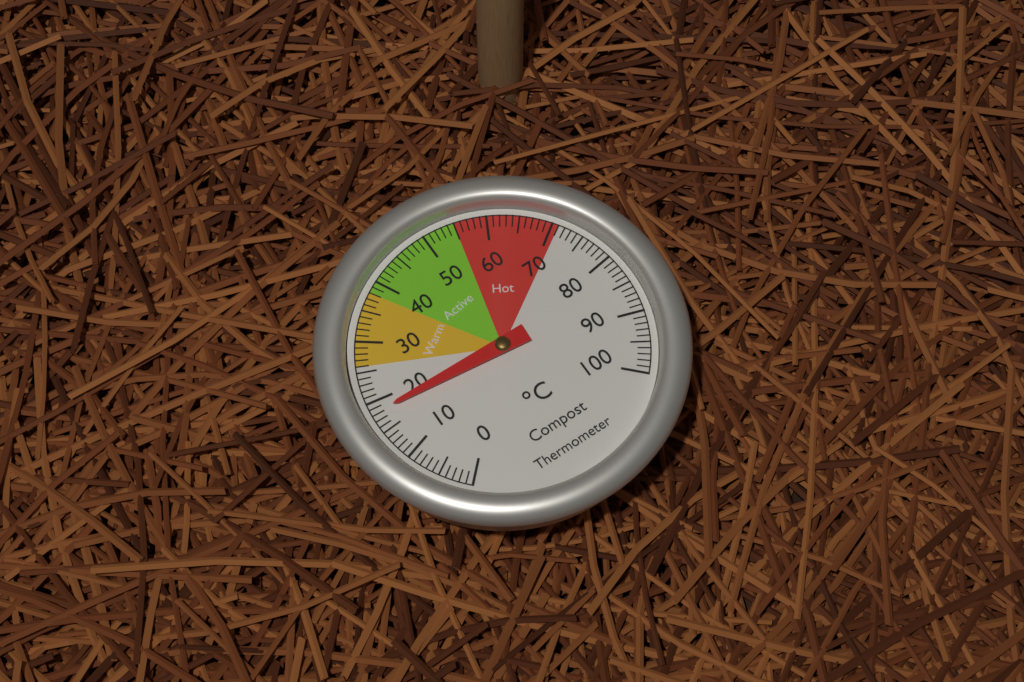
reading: 18 °C
